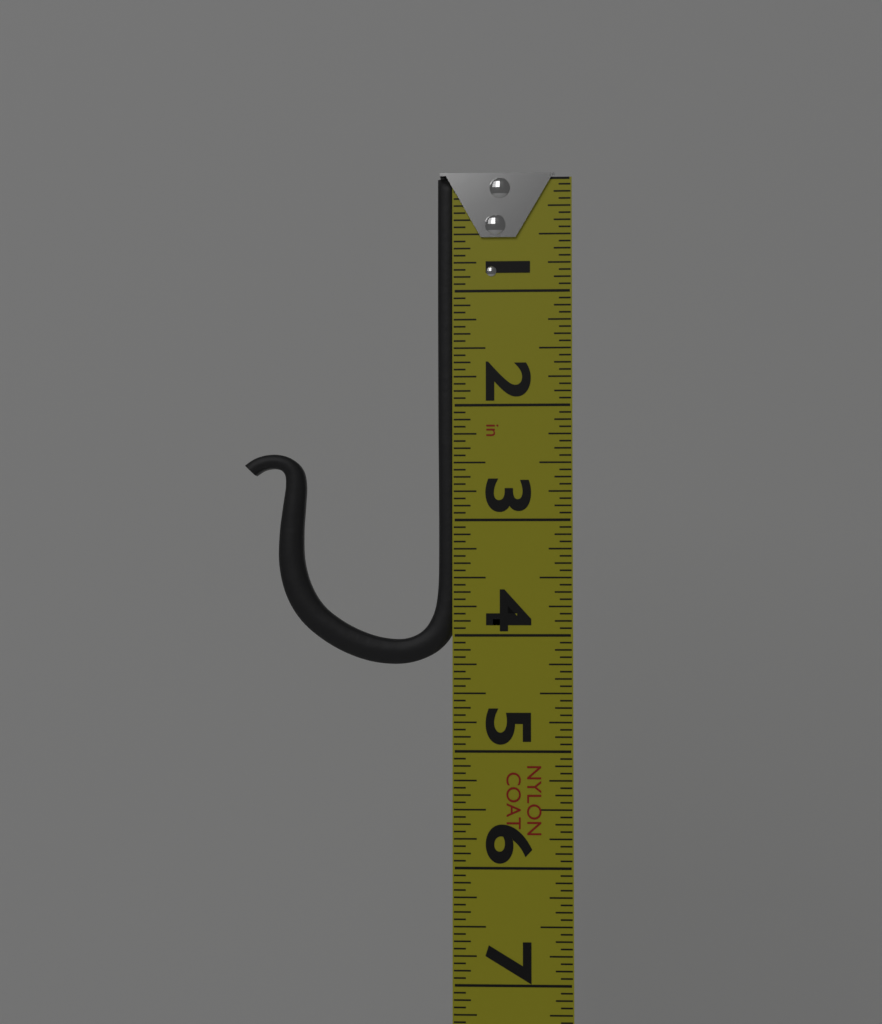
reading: 4.2500 in
